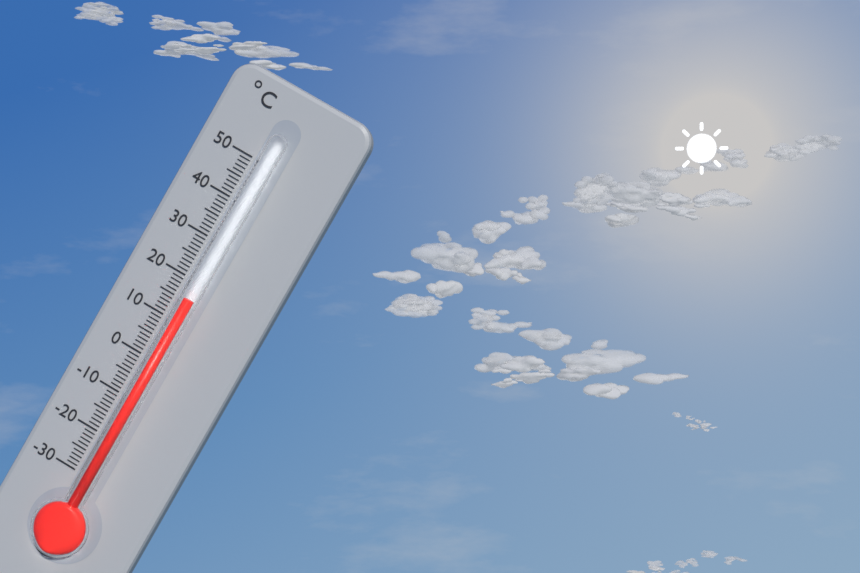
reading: 16 °C
